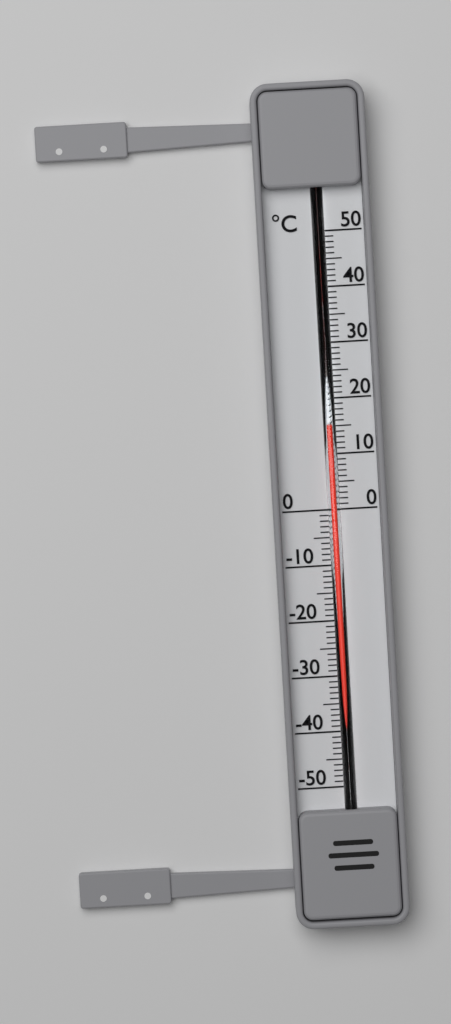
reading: 15 °C
